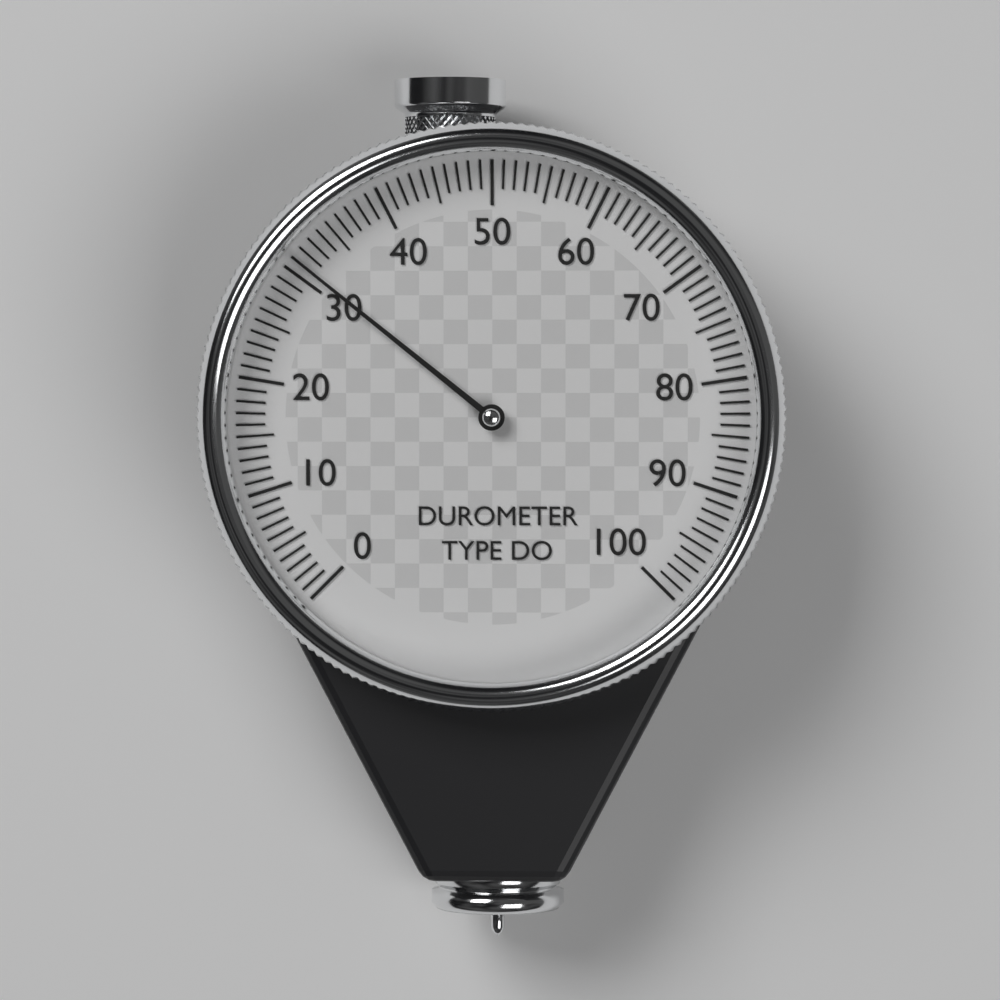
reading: 31 (no unit)
